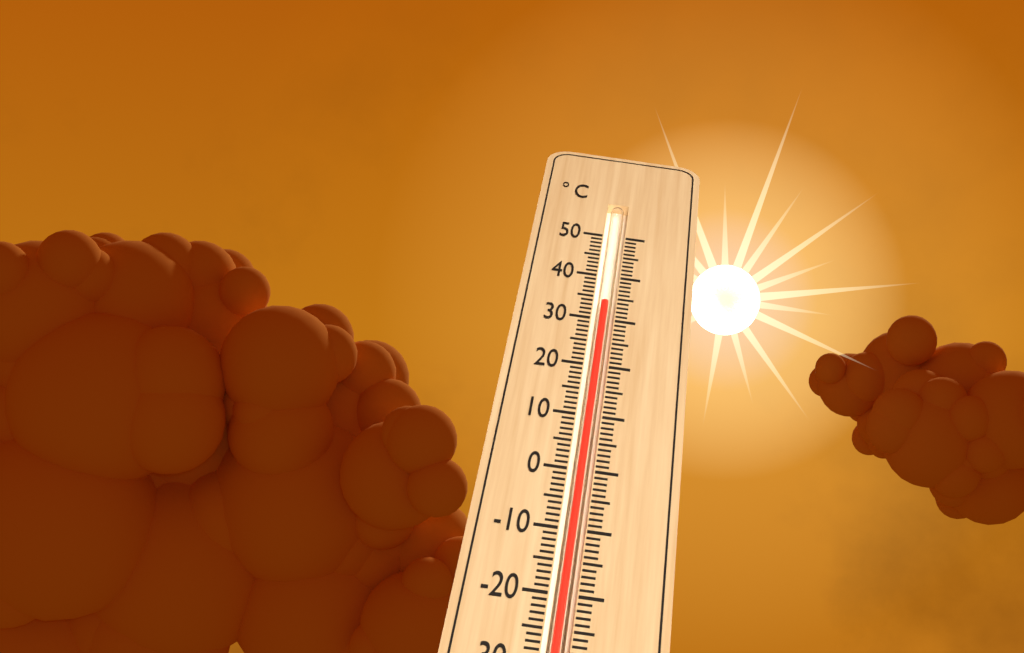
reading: 34 °C
